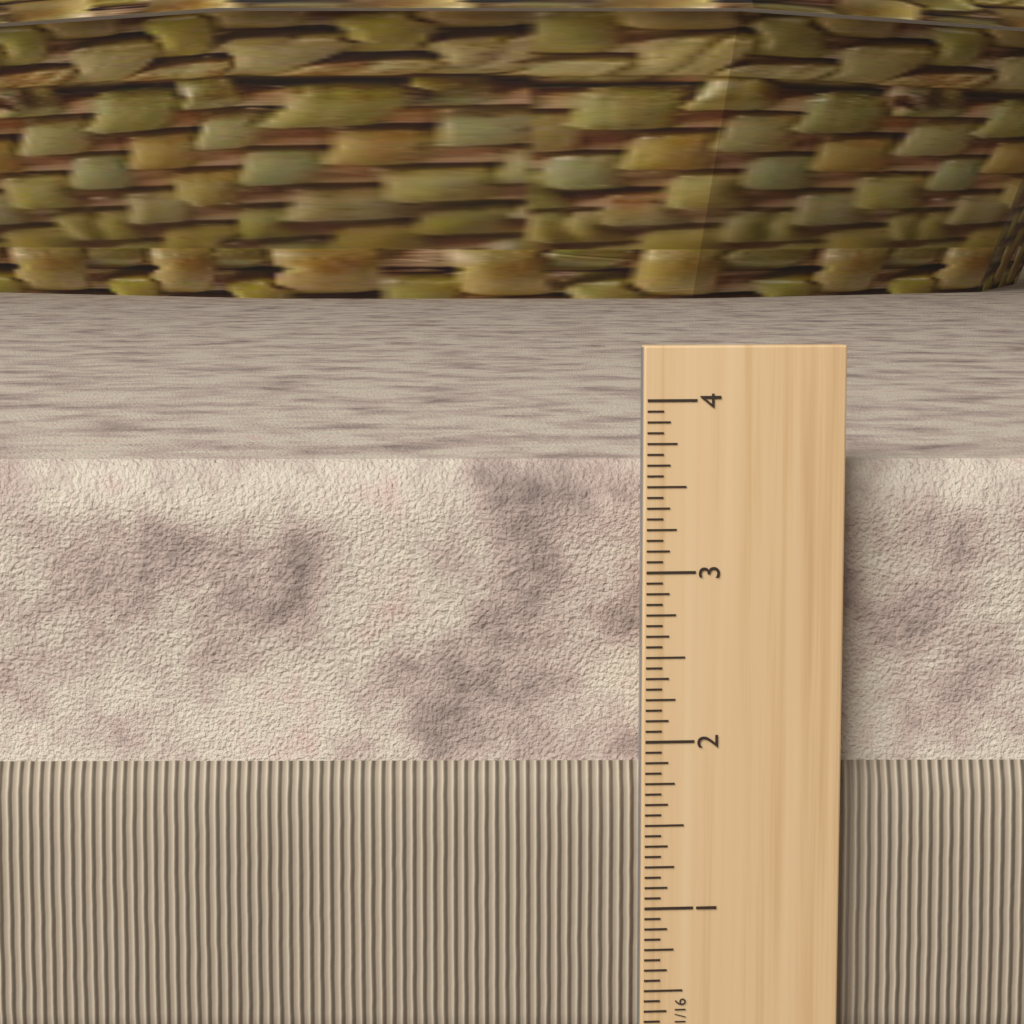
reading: 3.6250 in
